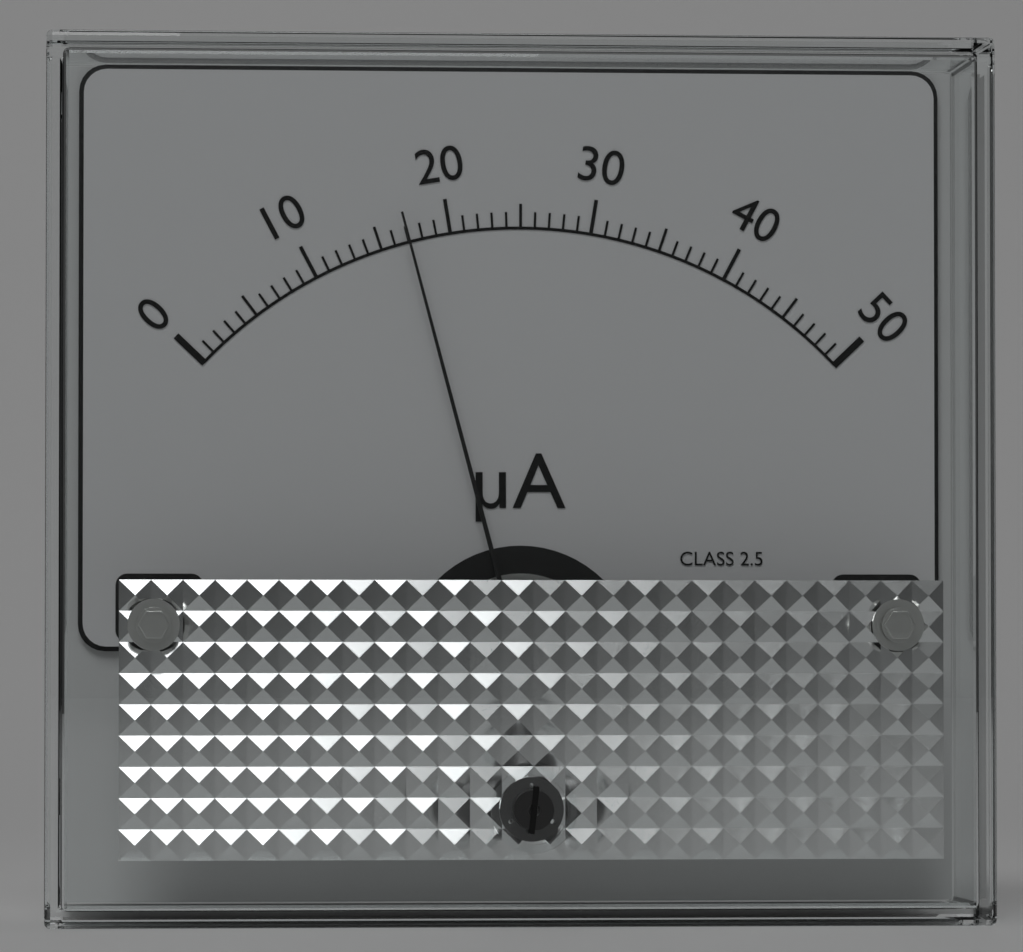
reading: 17 µA
